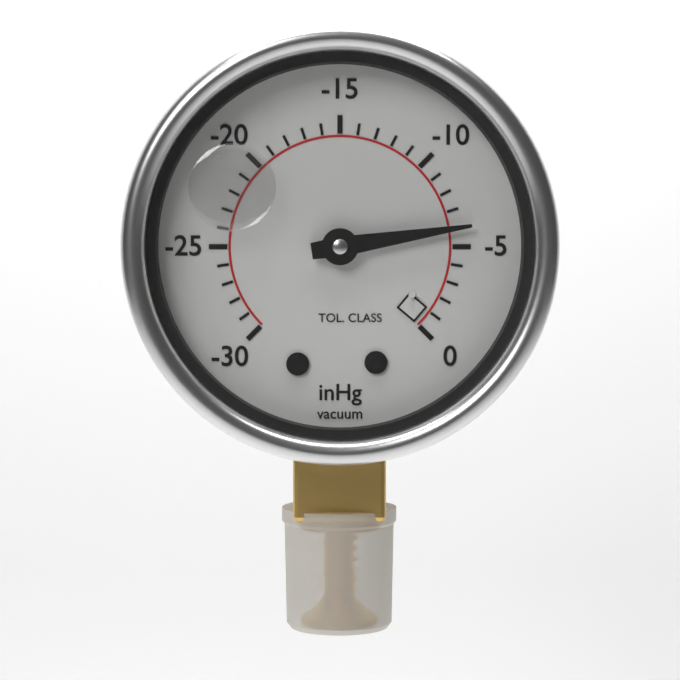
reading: -6 inHg
